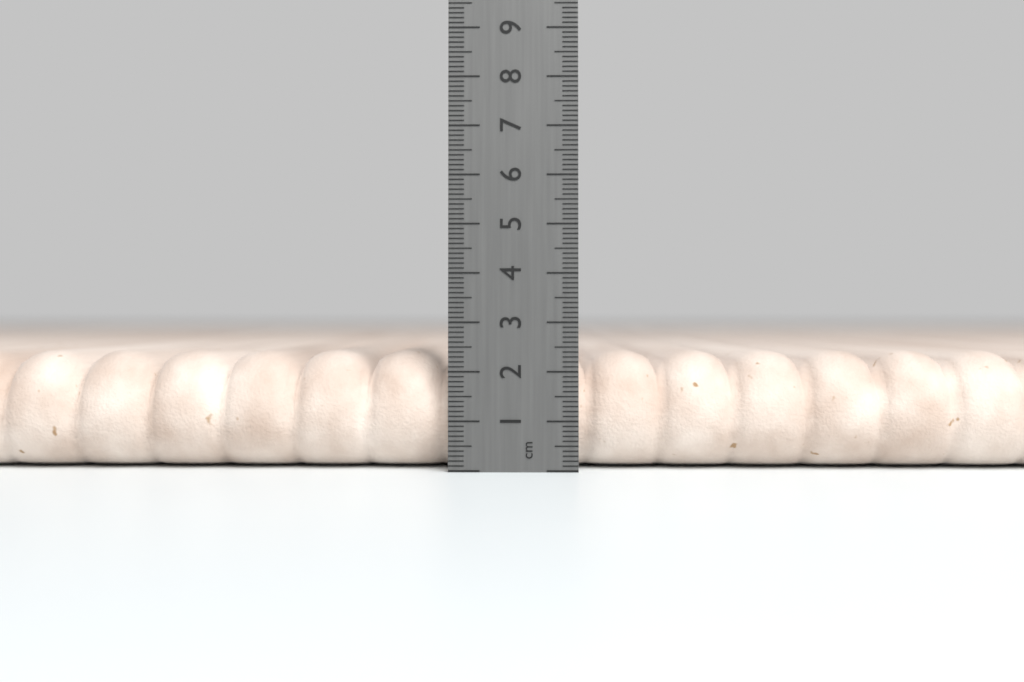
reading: 2.4 cm
